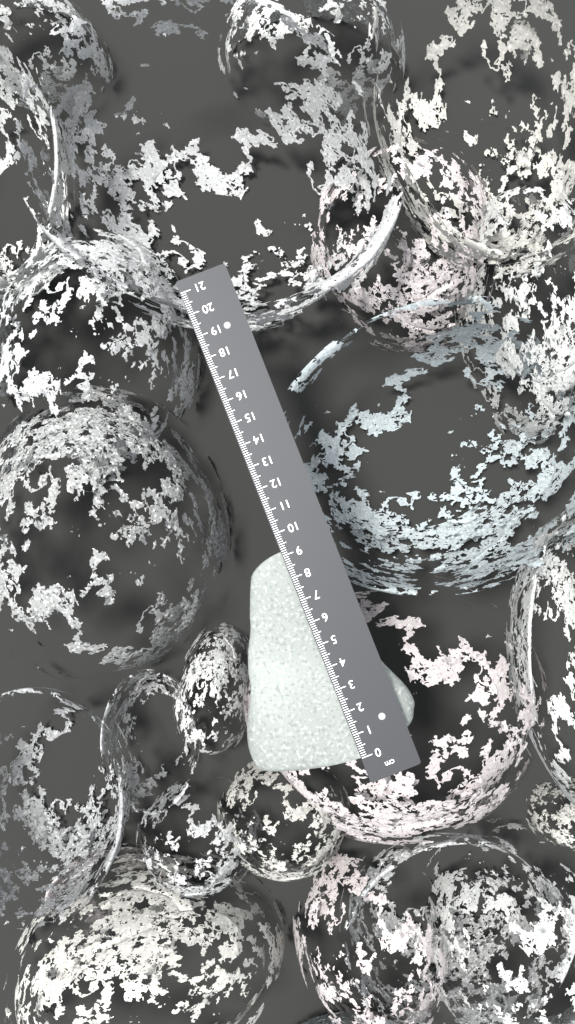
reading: 9.2 cm
